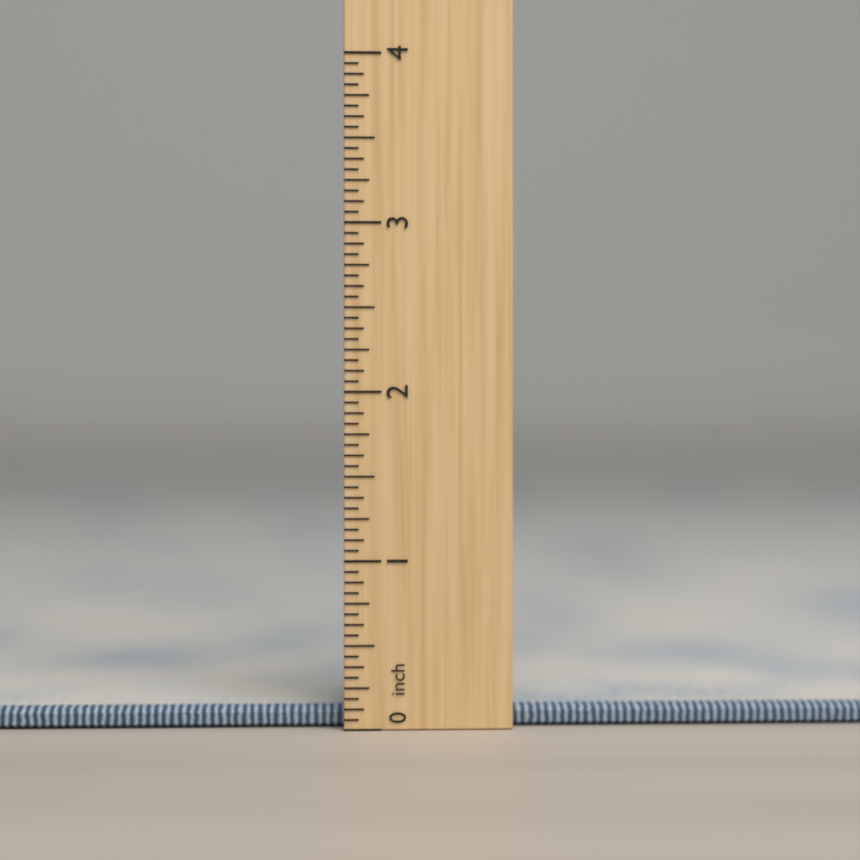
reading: 0.1250 inch
